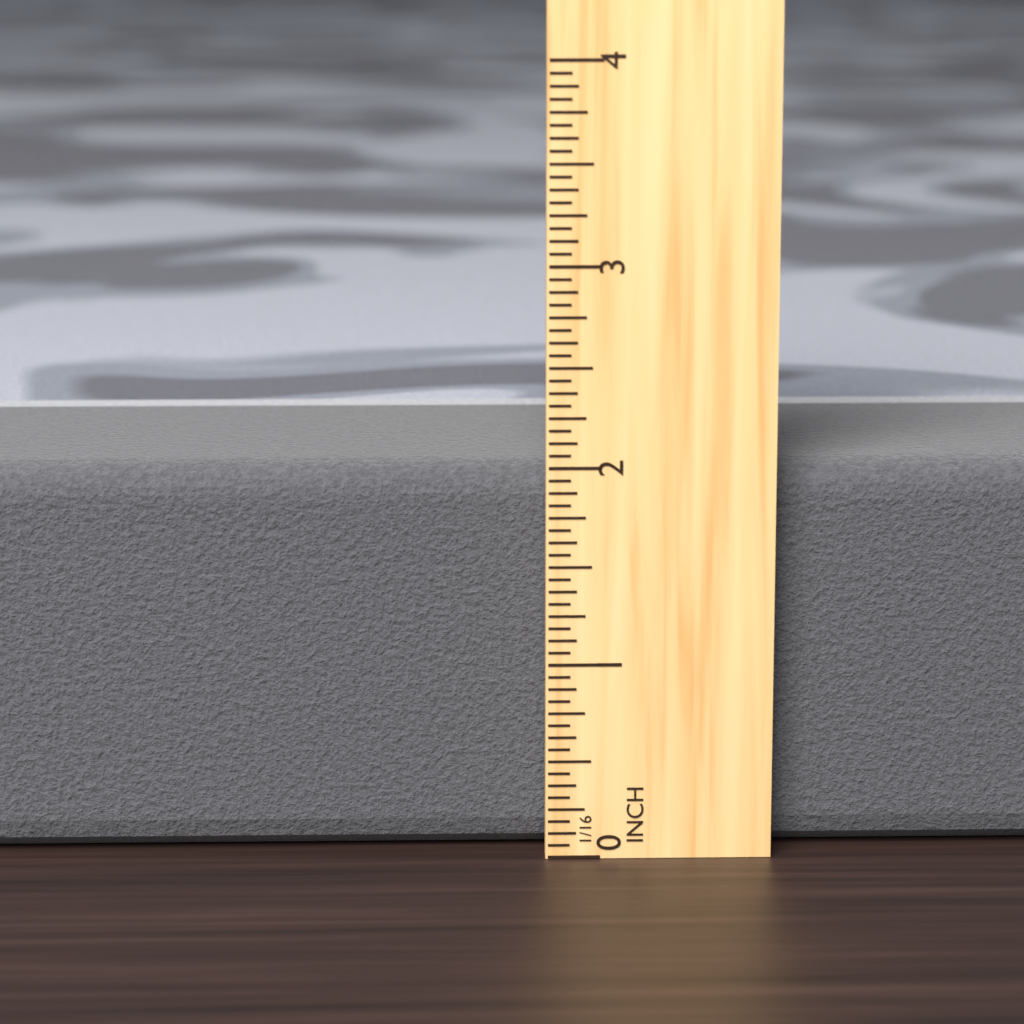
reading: 2.0000 in
